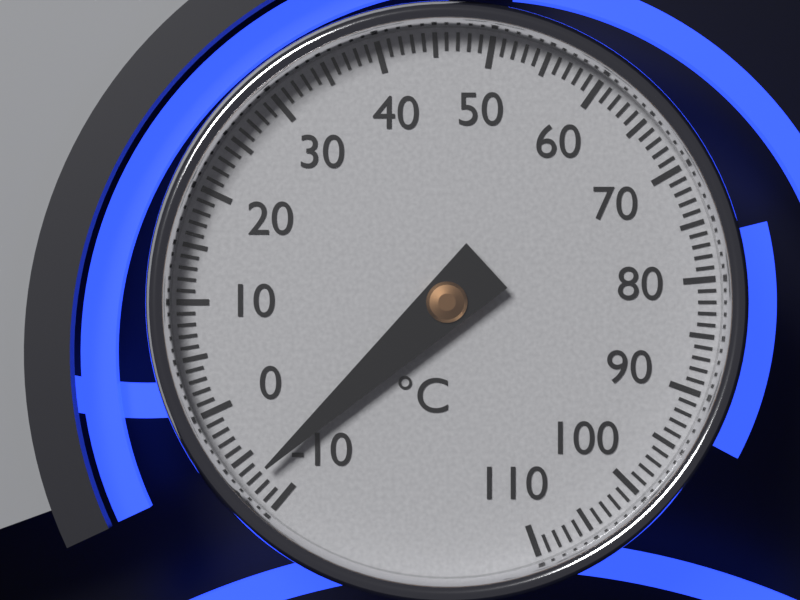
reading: -7 °C
